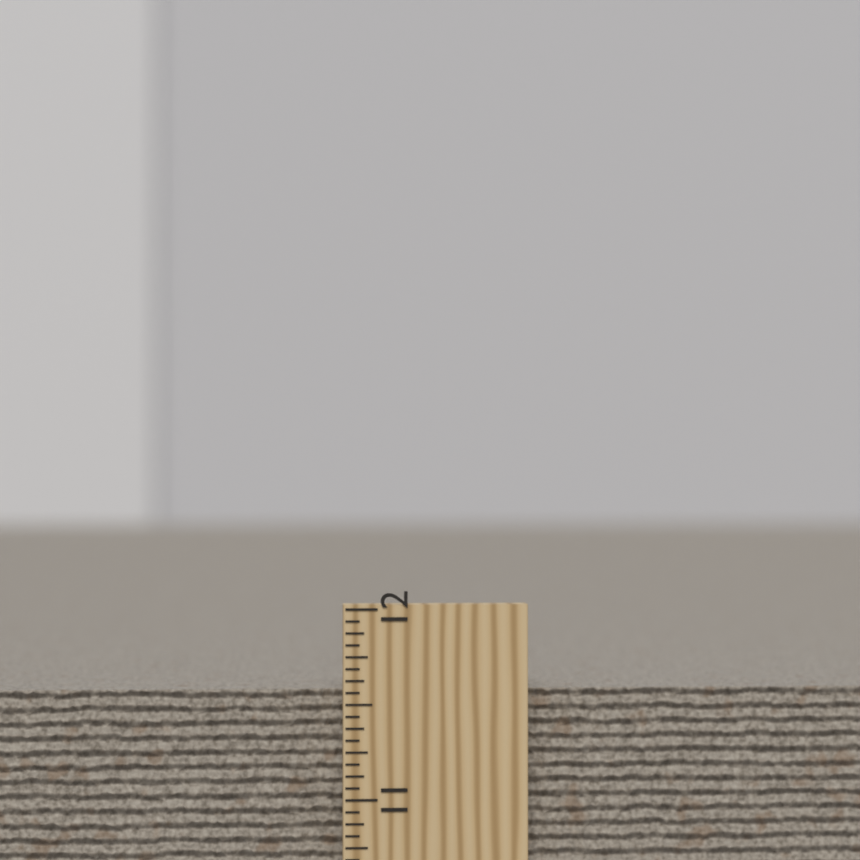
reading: 11.5625 inch
